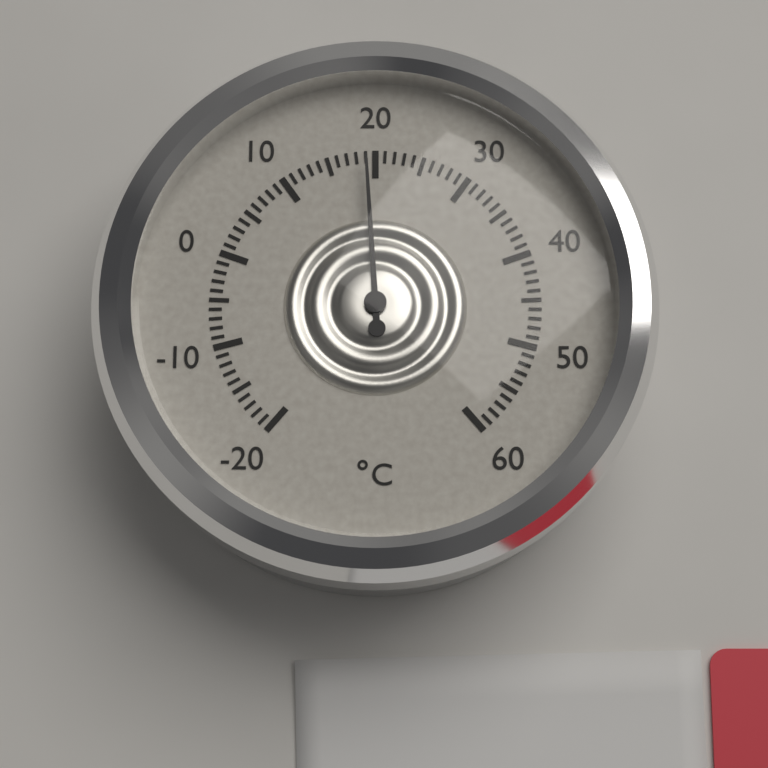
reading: 19 °C
